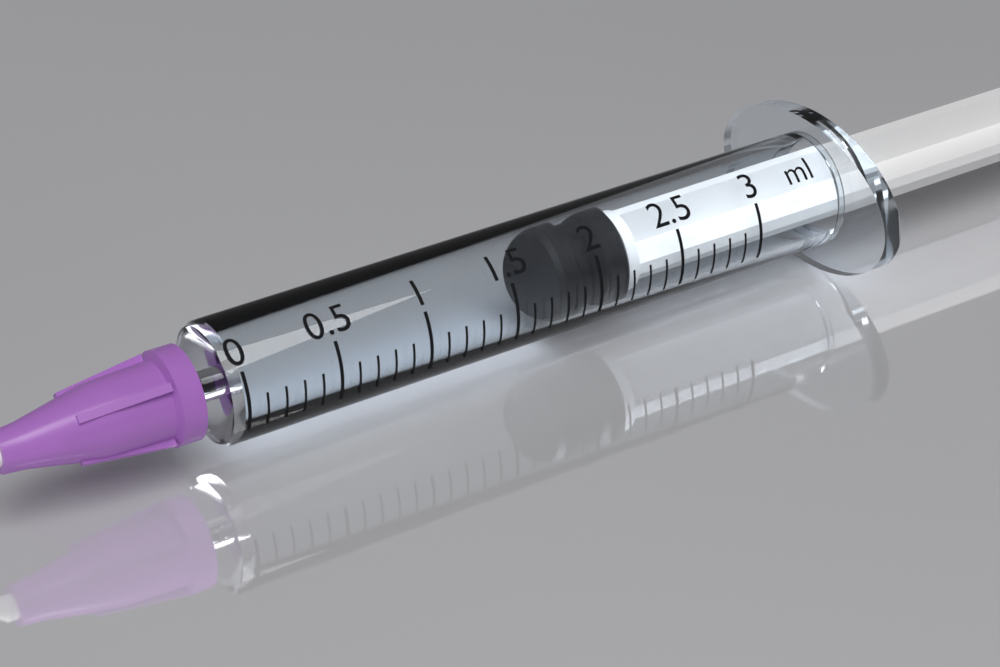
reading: 1.8 ml
